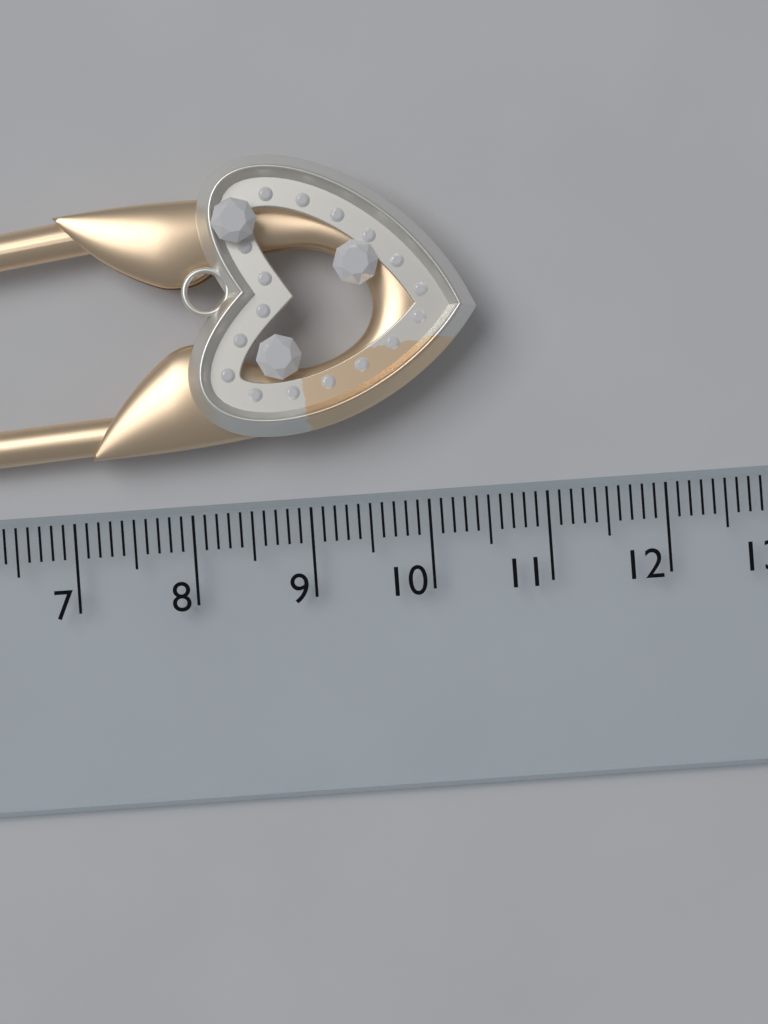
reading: 10.5 cm
